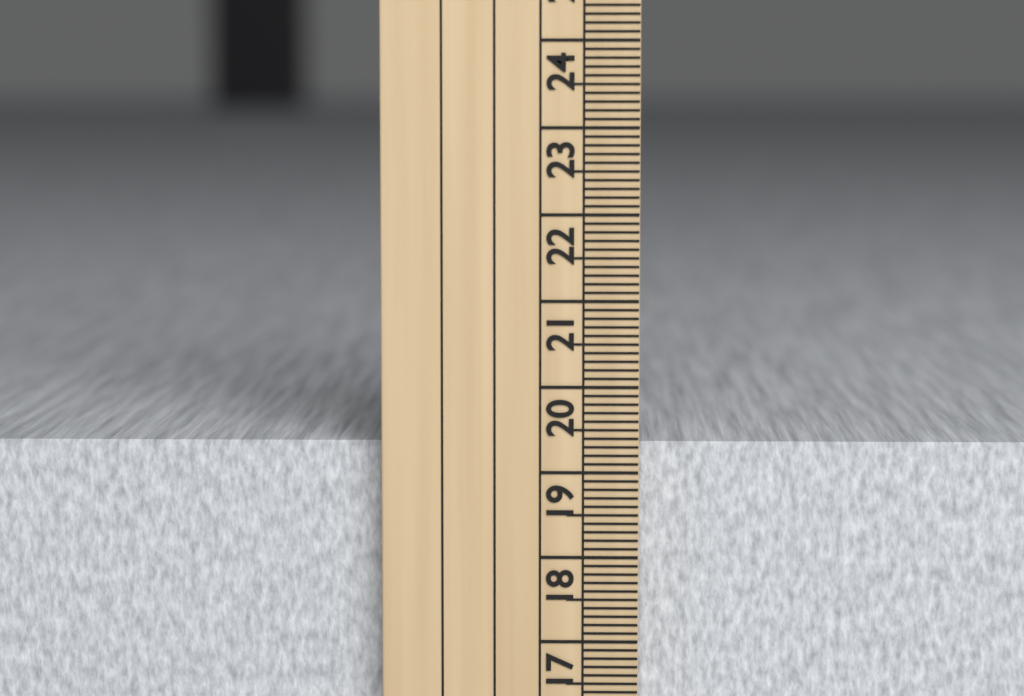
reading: 19.3 cm
